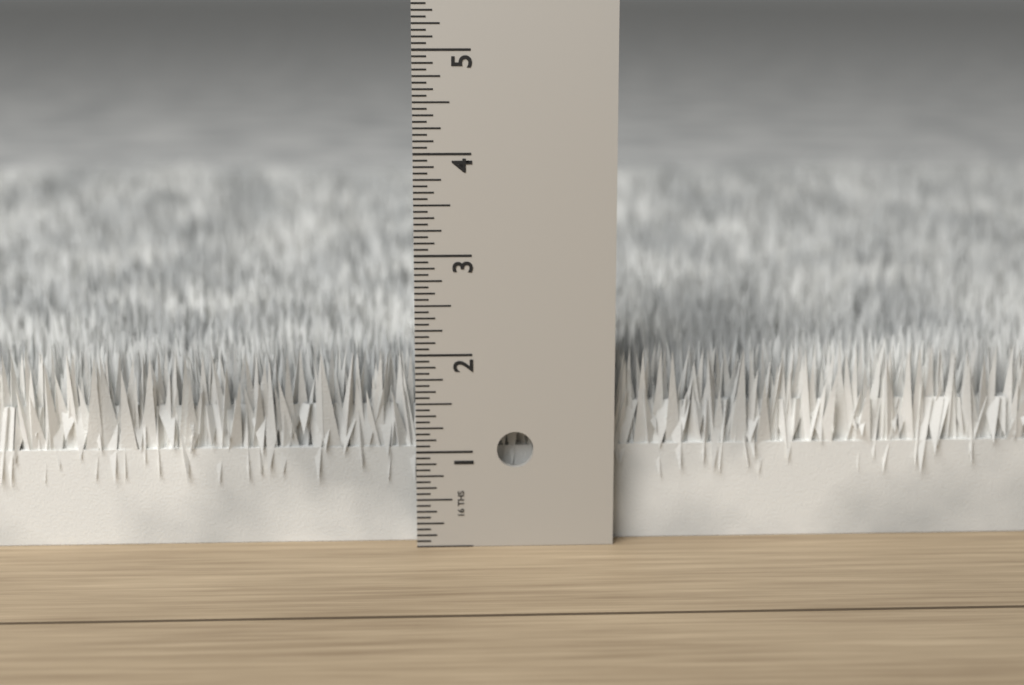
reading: 2.0000 in
